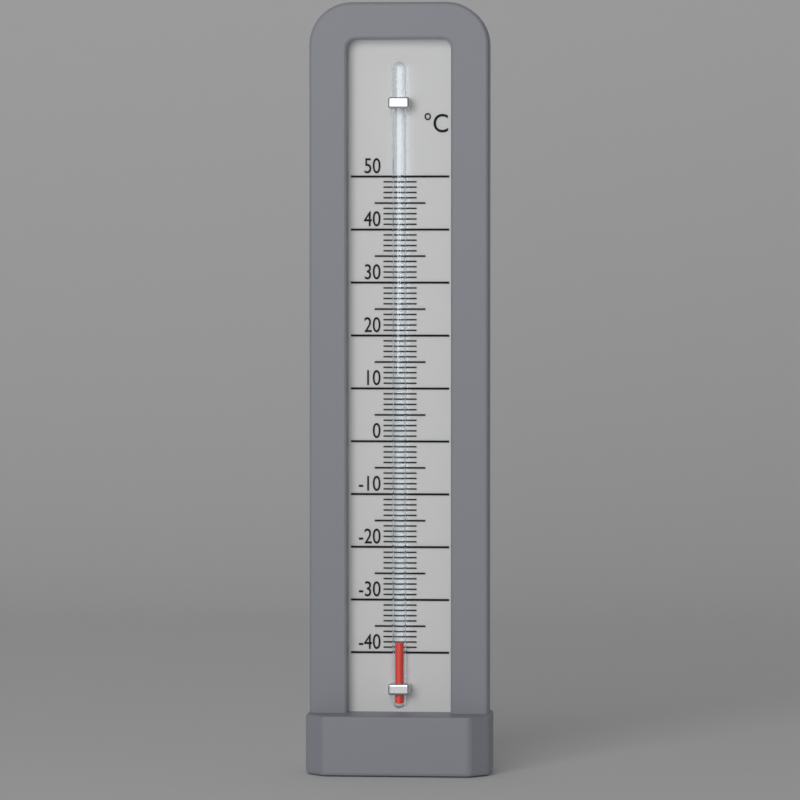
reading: -38 °C
